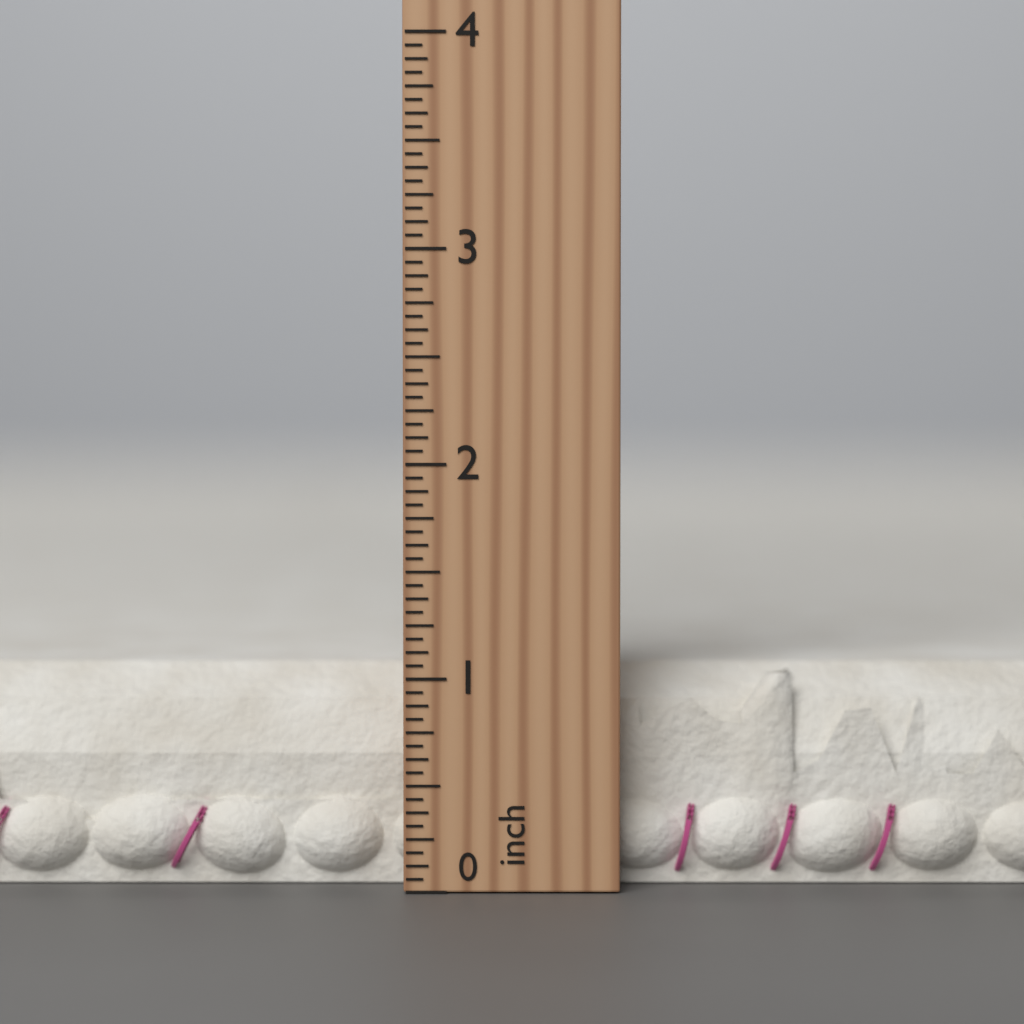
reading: 1.0625 inch
